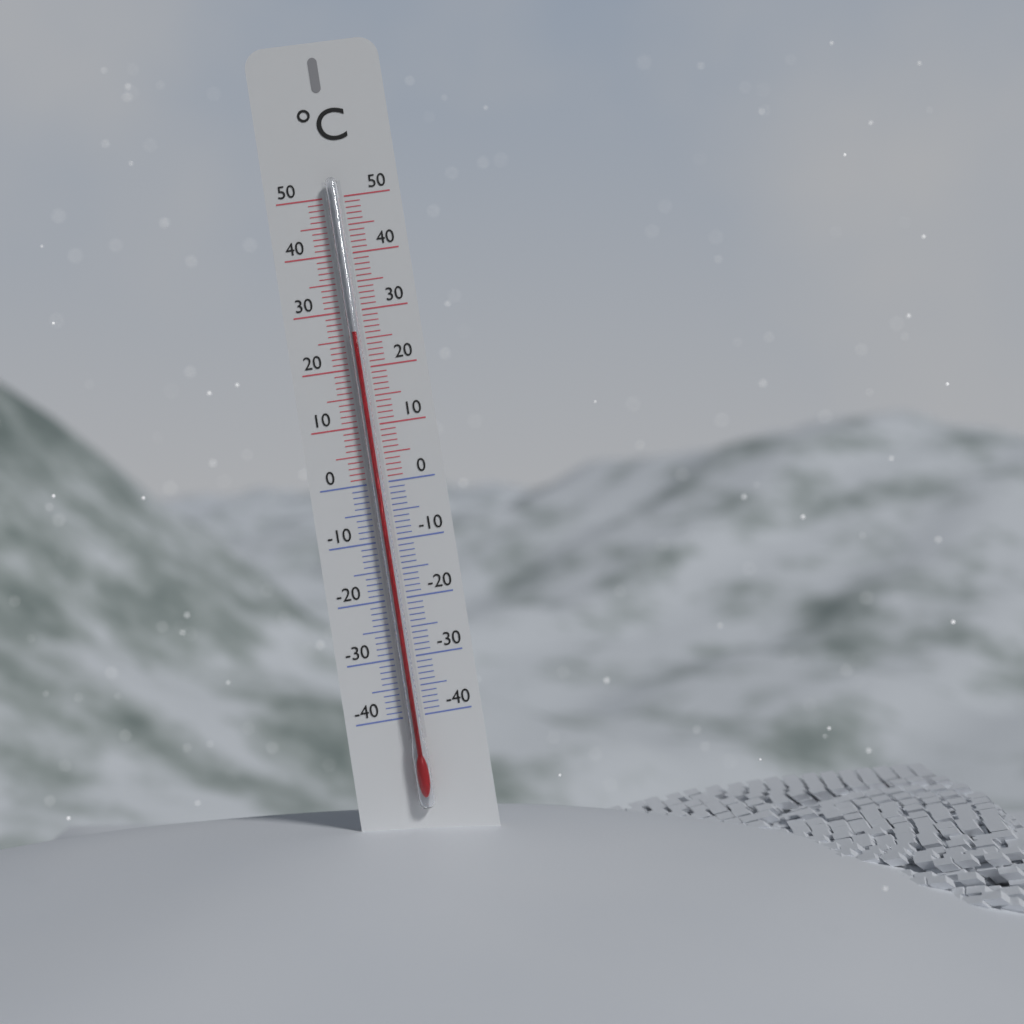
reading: 26 °C
